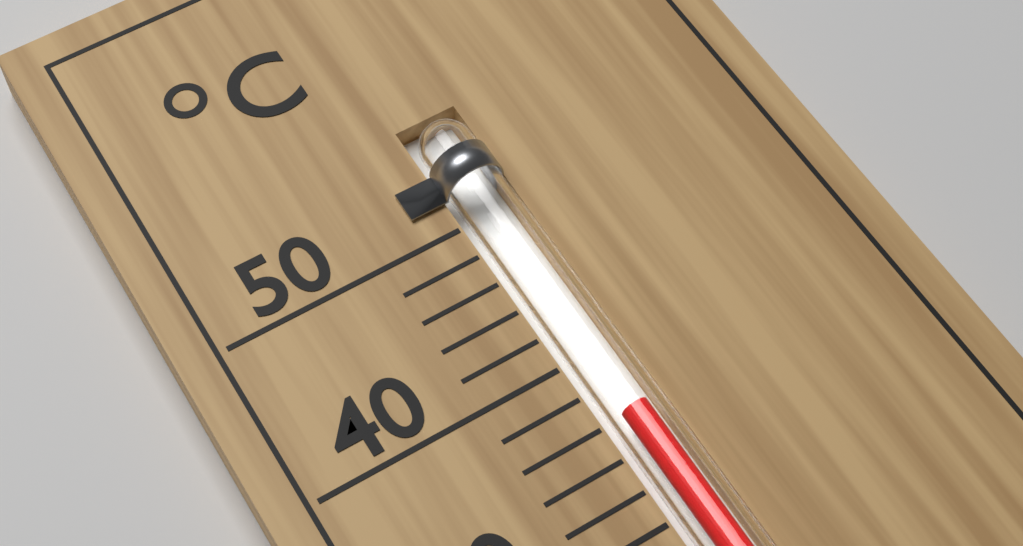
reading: 36 °C
